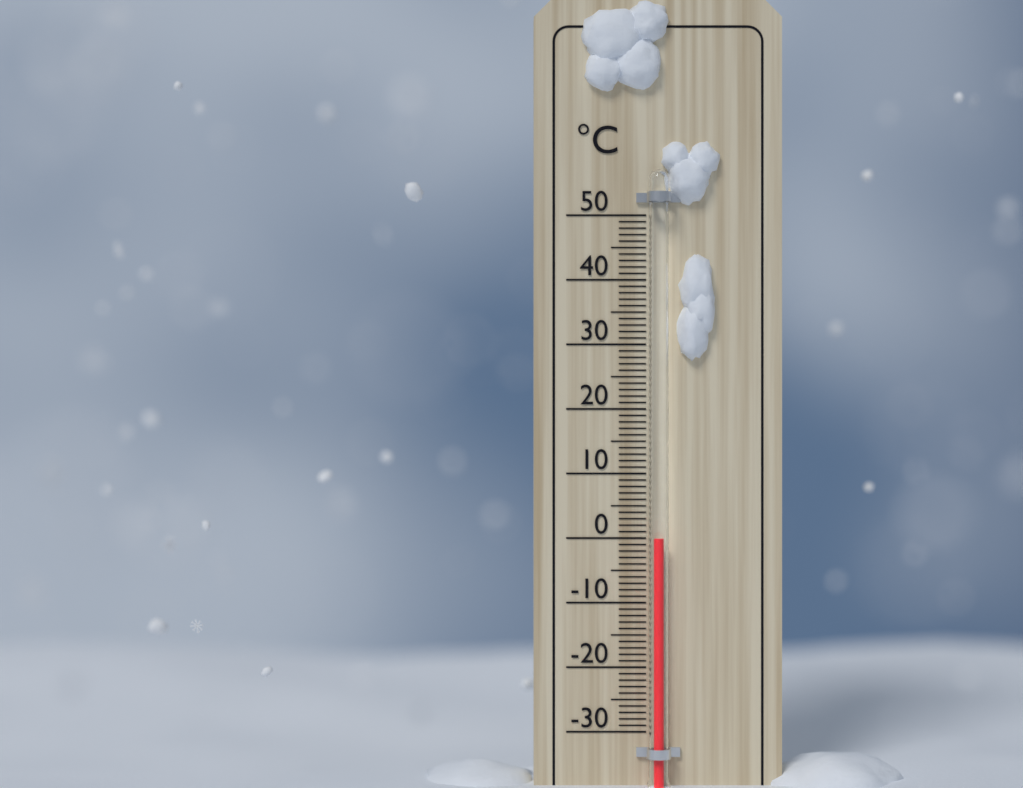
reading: 0 °C
